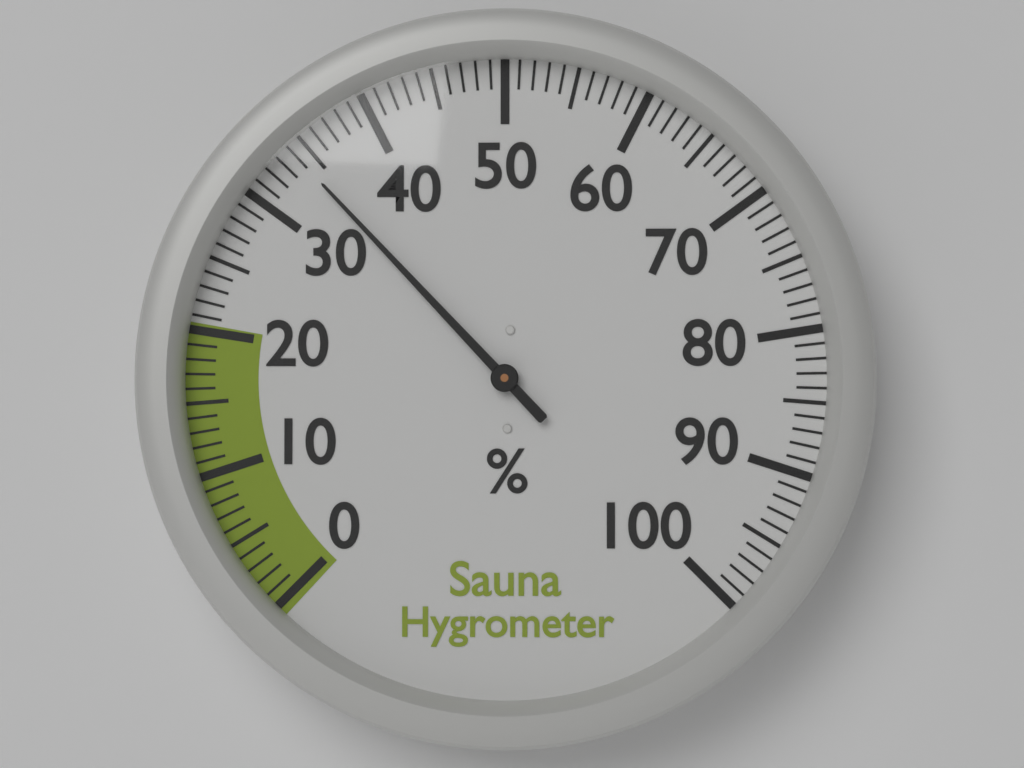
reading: 34 %
